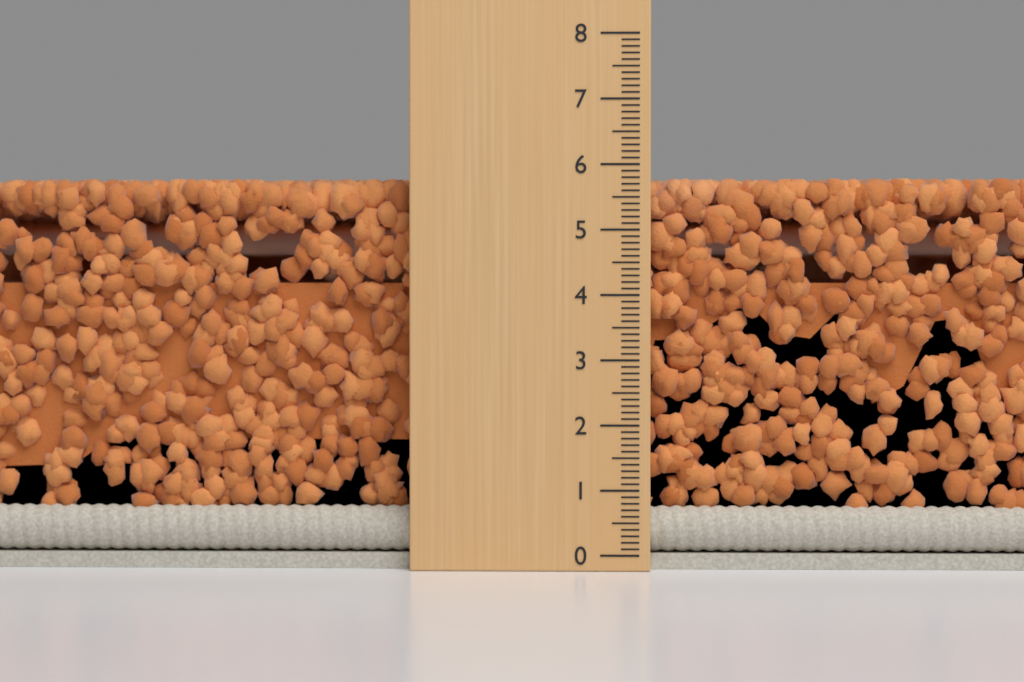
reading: 5.8 (no unit)
